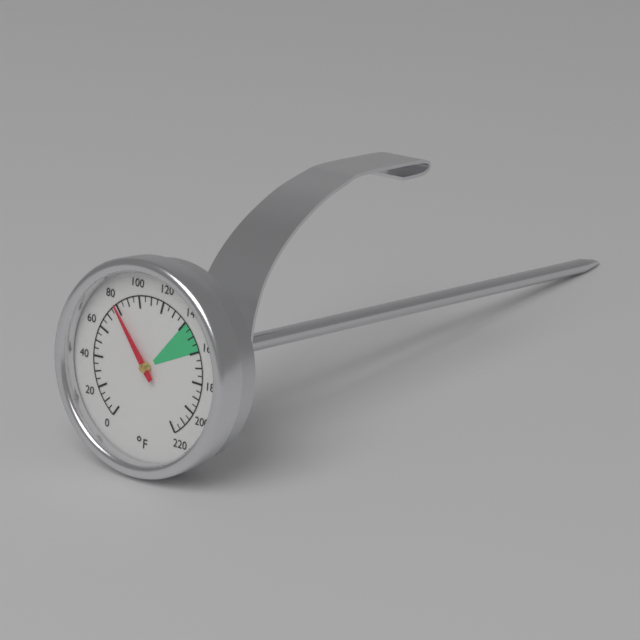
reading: 80 °F
